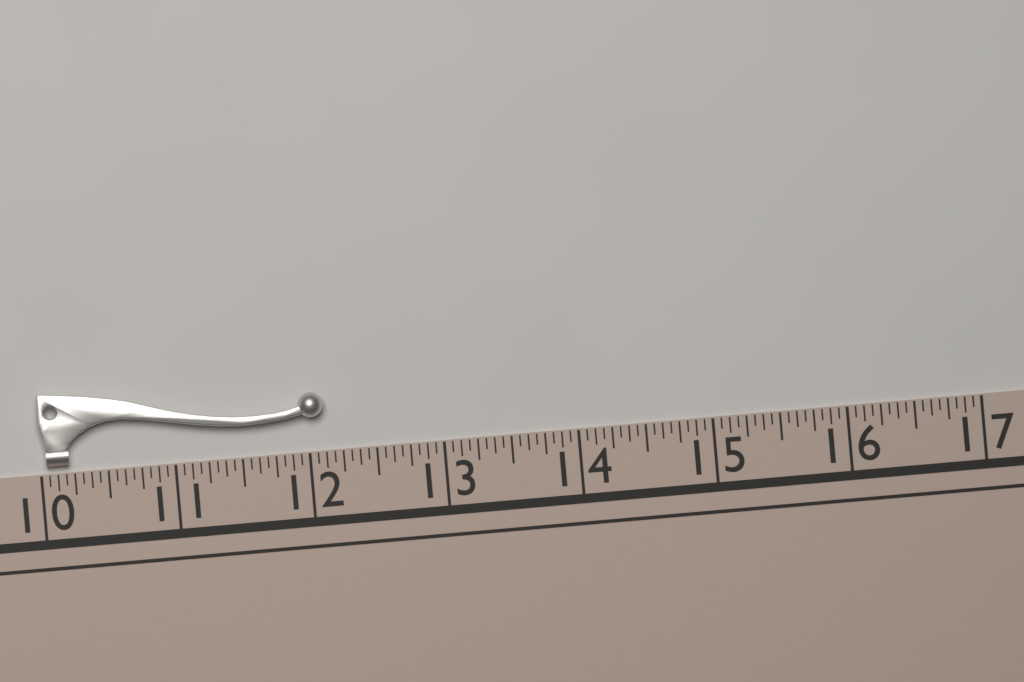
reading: 12.1250 (no unit)
